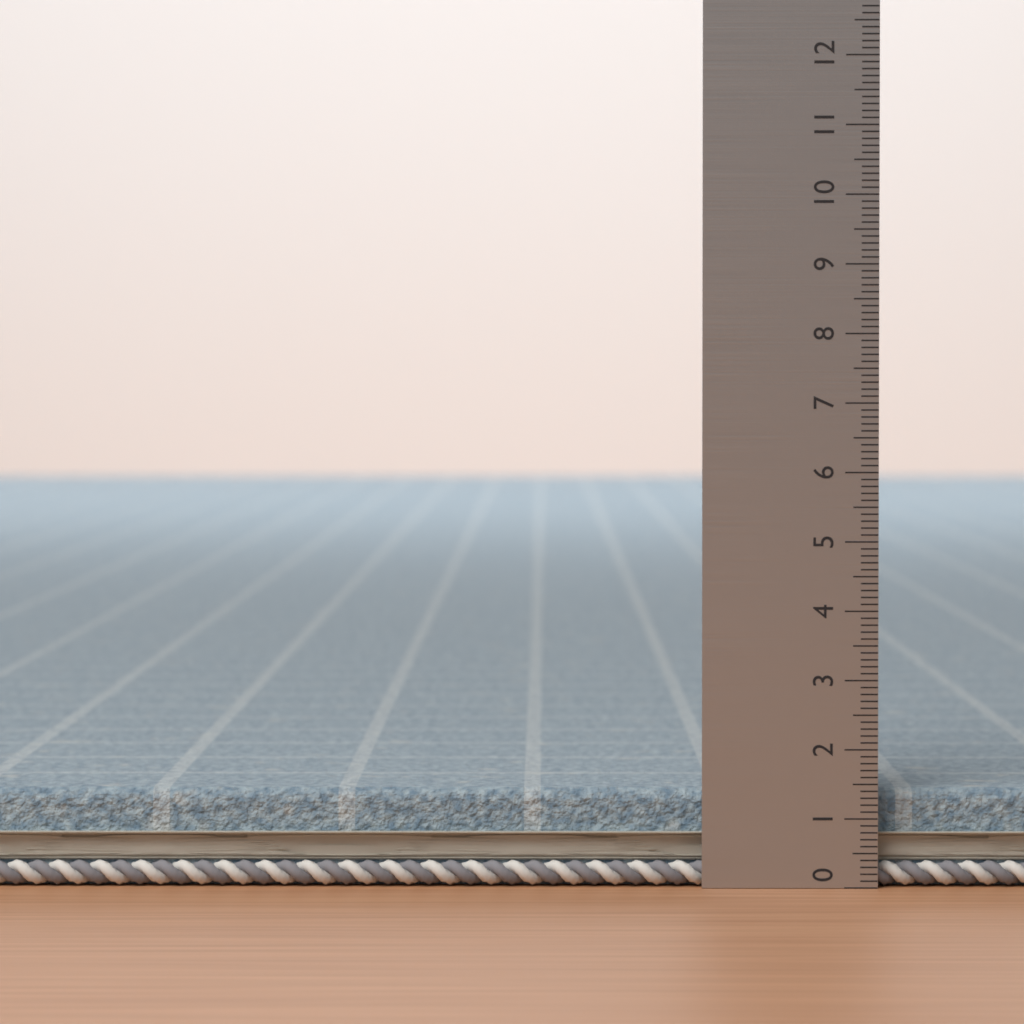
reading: 1.4 (no unit)
